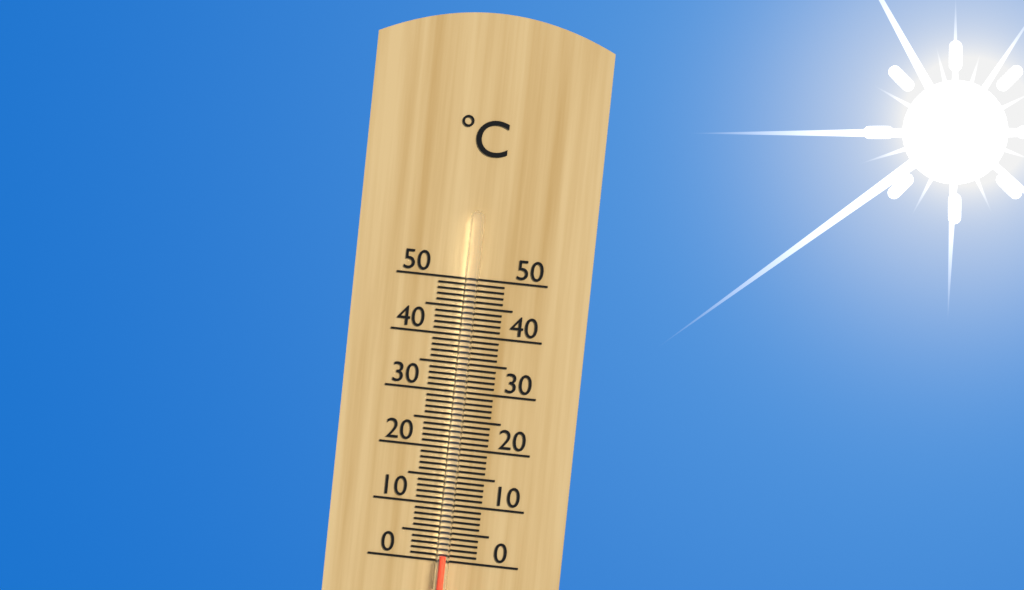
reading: 1 °C
